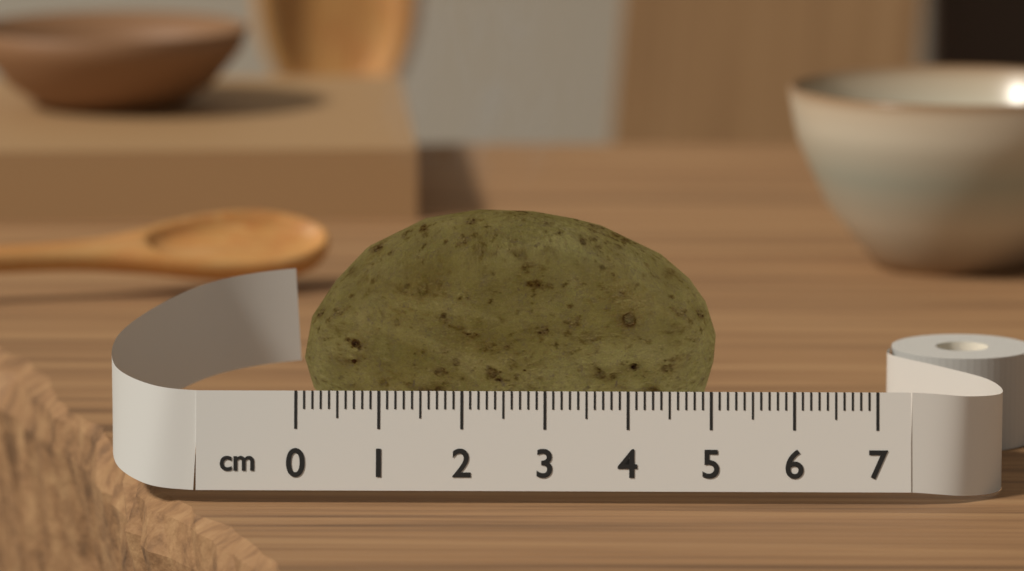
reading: 5.1 cm
